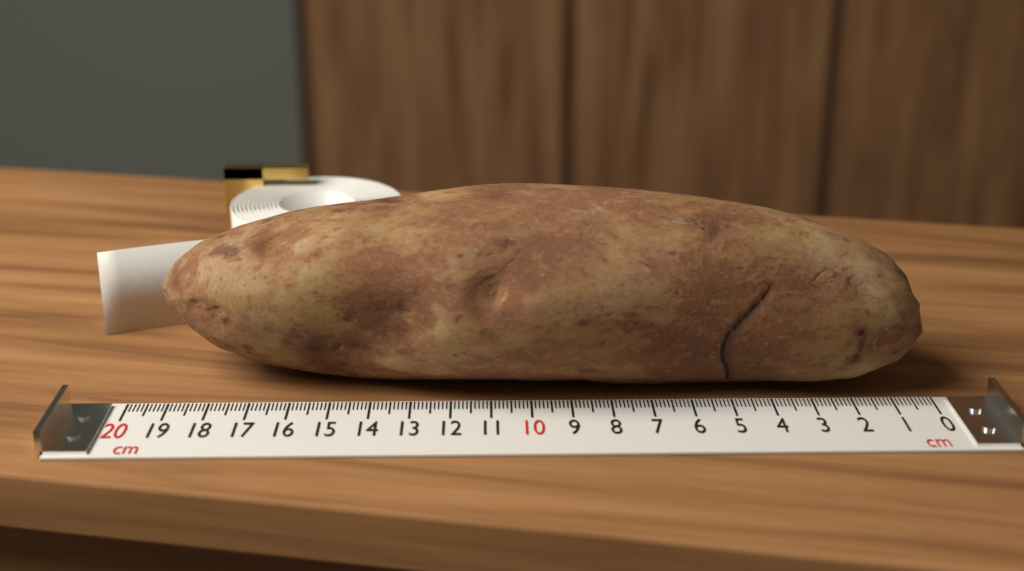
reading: 19.4 cm
